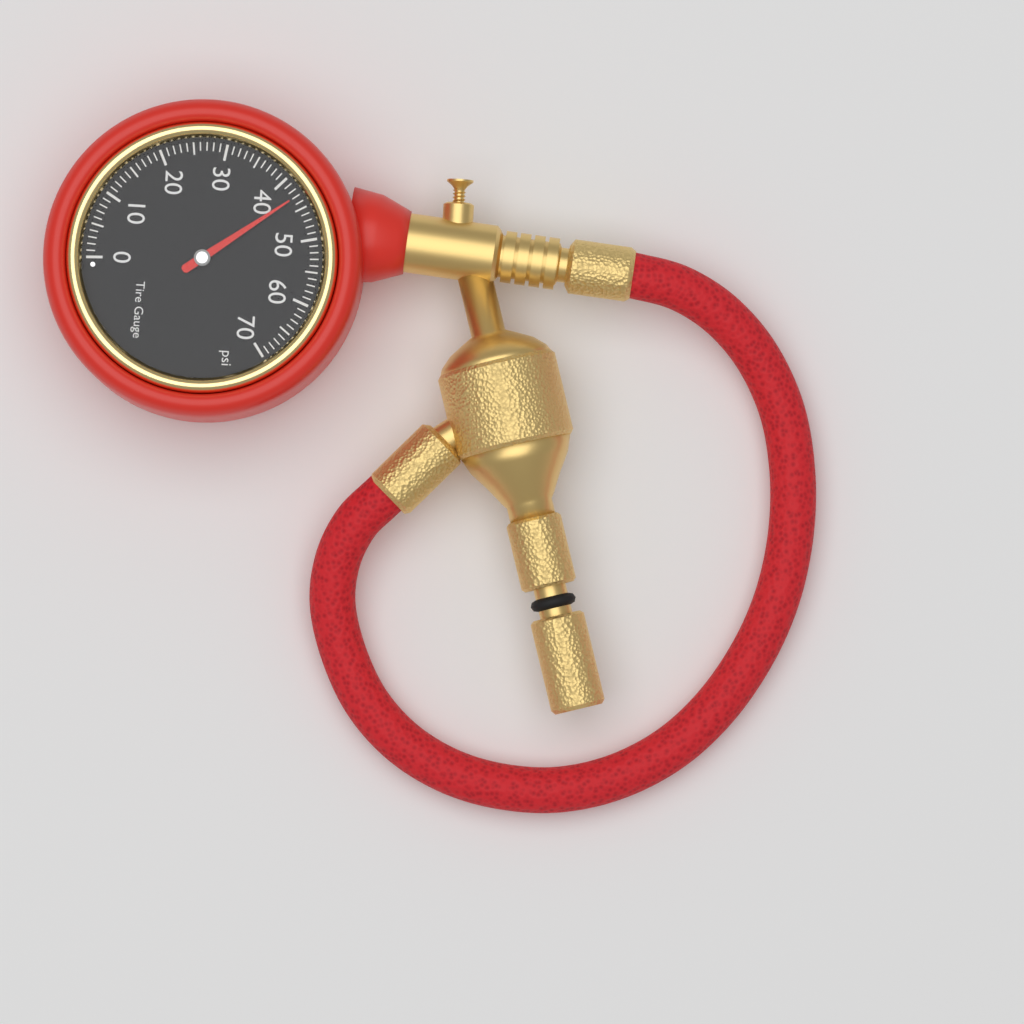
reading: 43 psi
